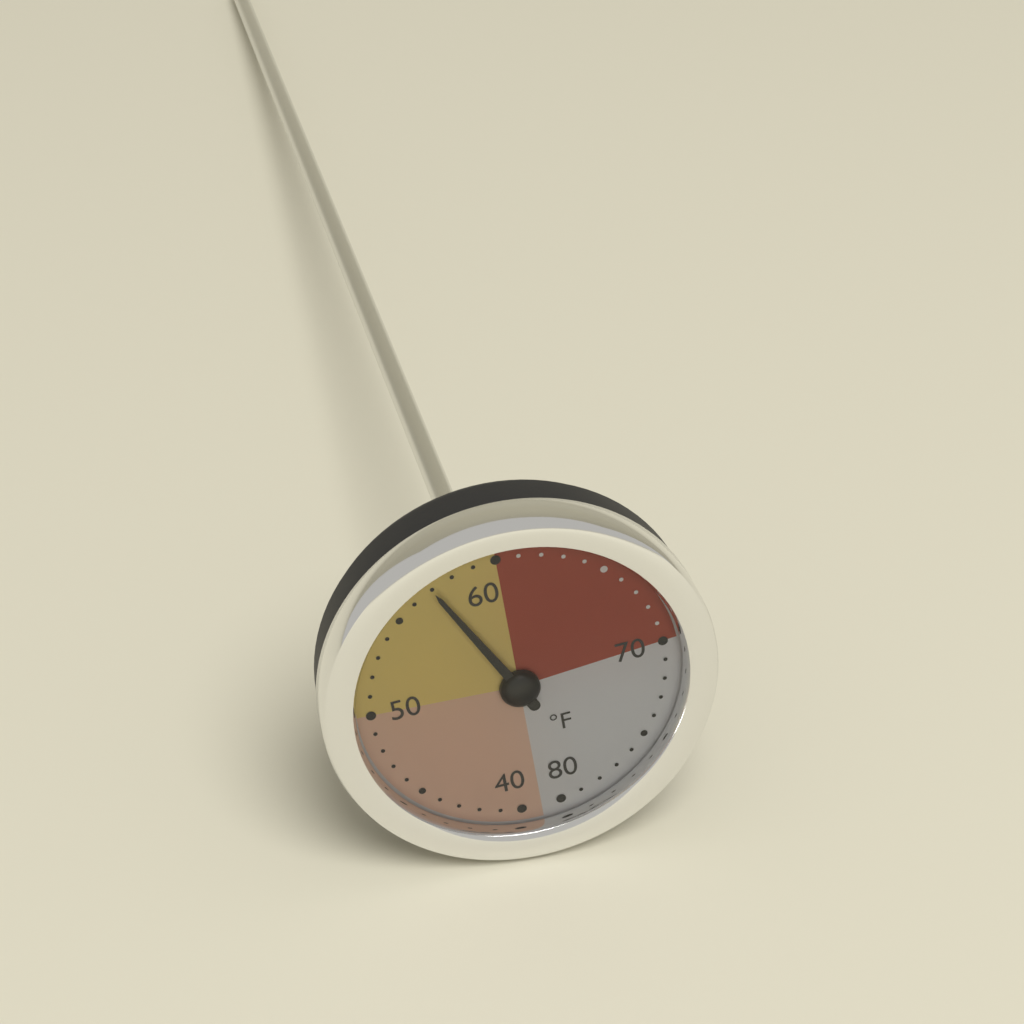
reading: 57 °F
